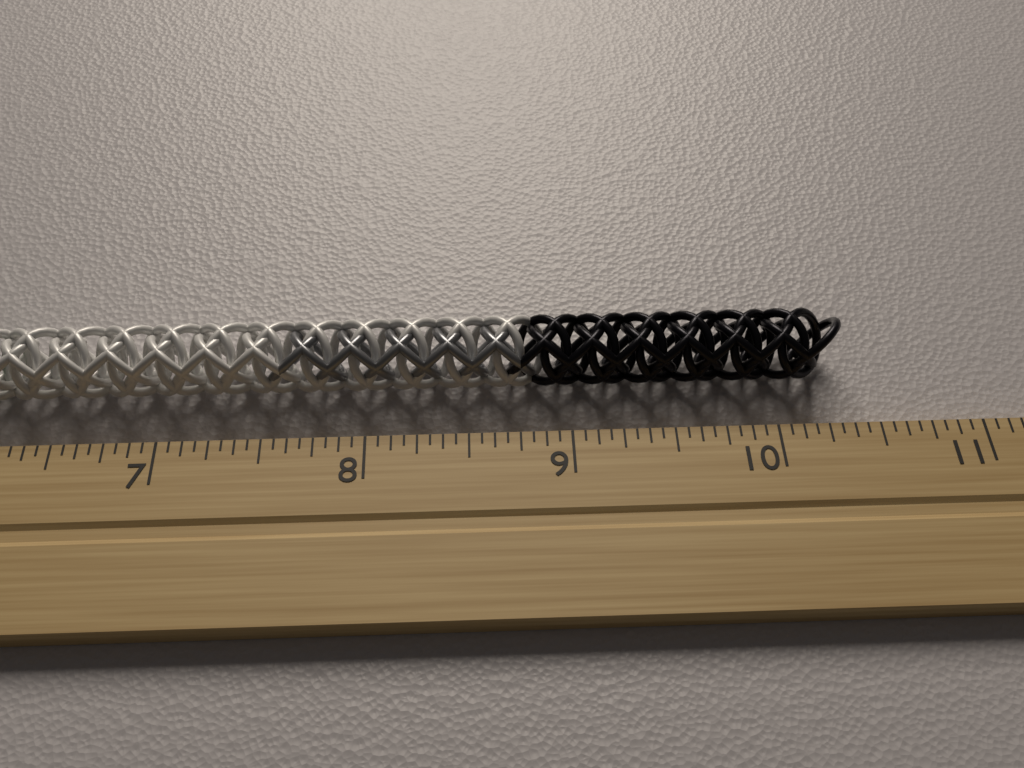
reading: 10.3750 inch
